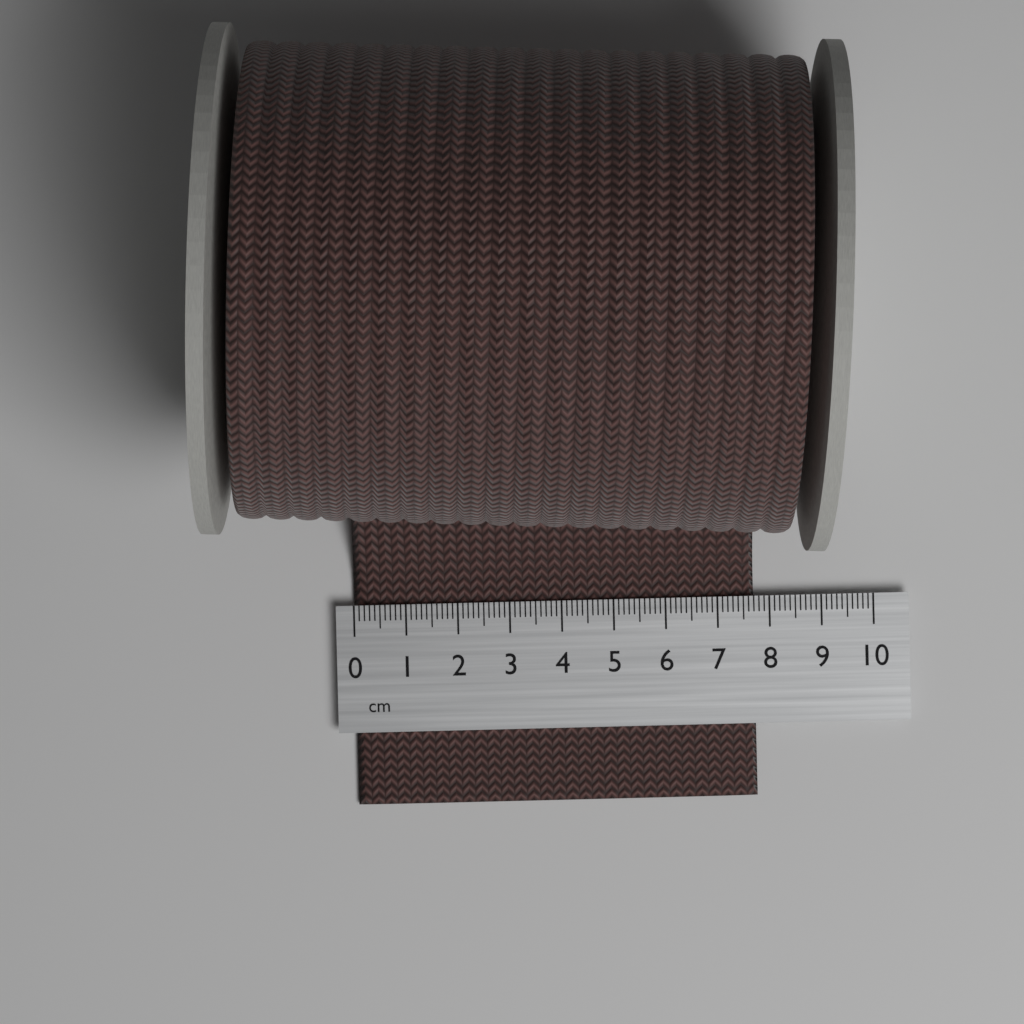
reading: 7.7 cm
